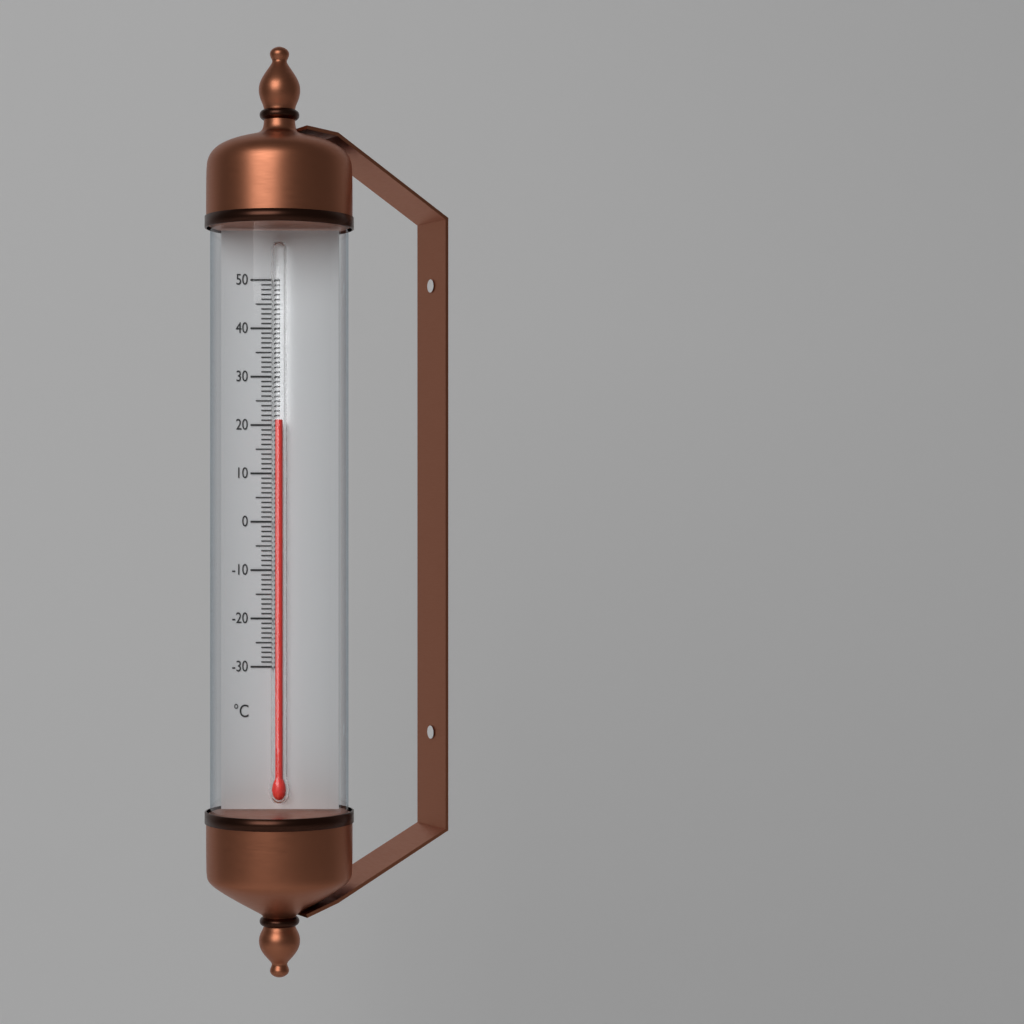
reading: 21 °C
